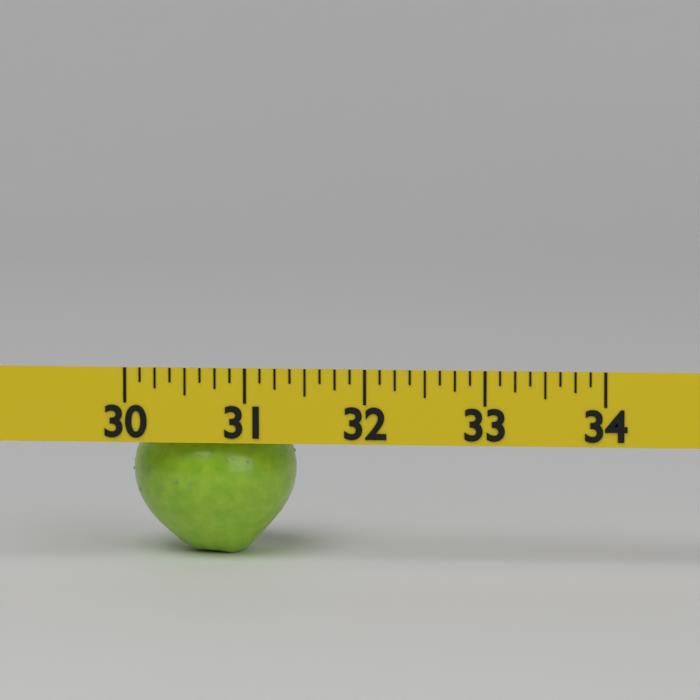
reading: 31.375 (no unit)
